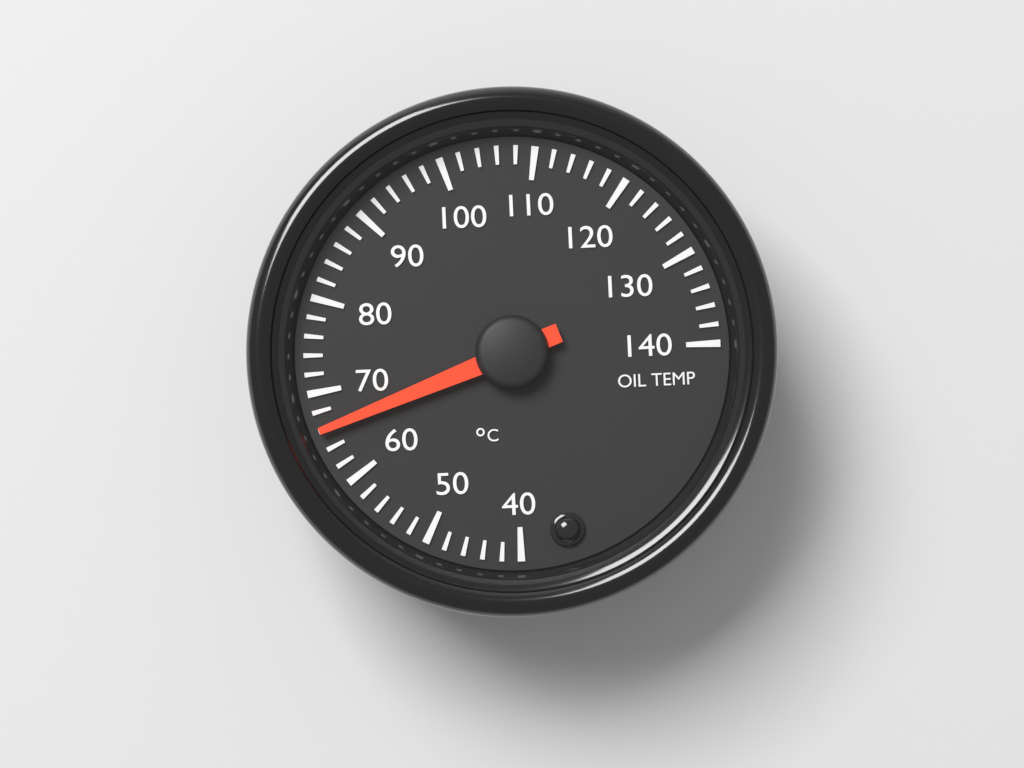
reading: 66 °C
